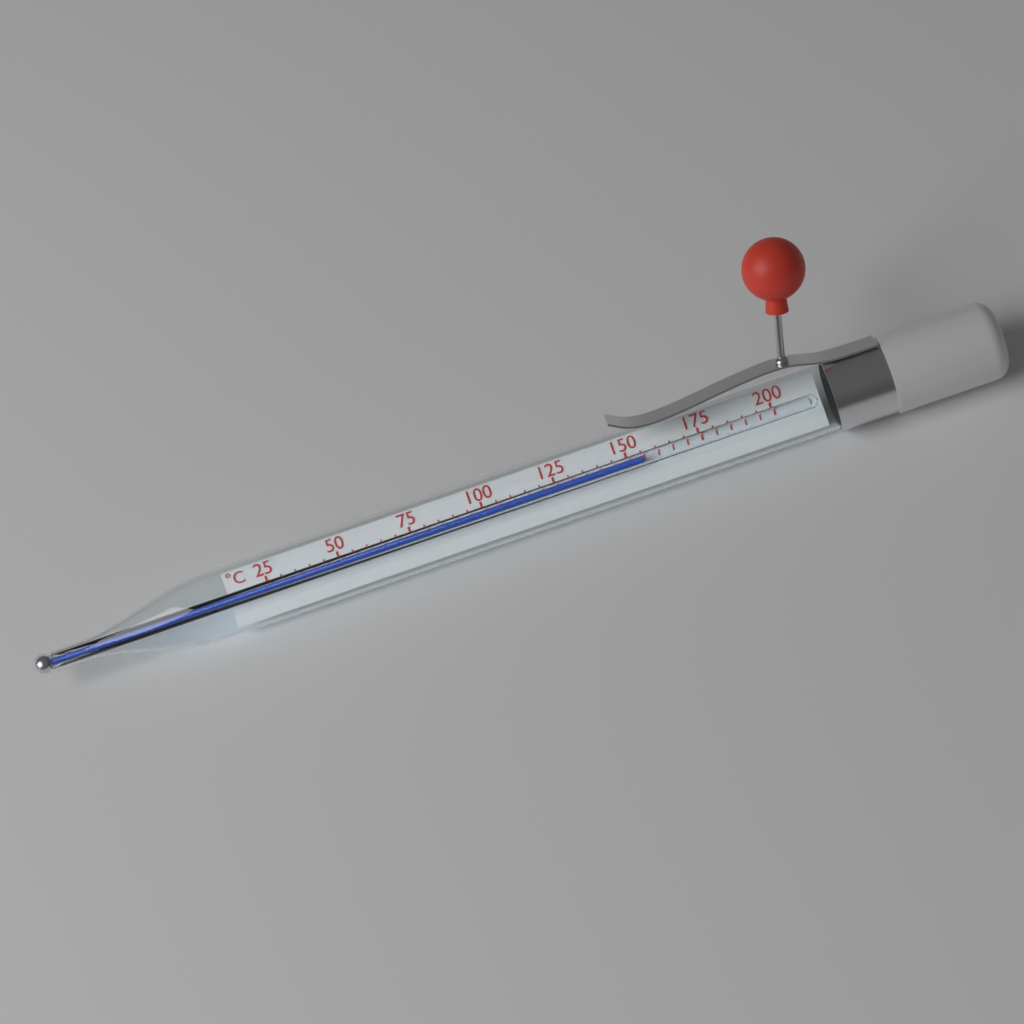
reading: 155 °C
